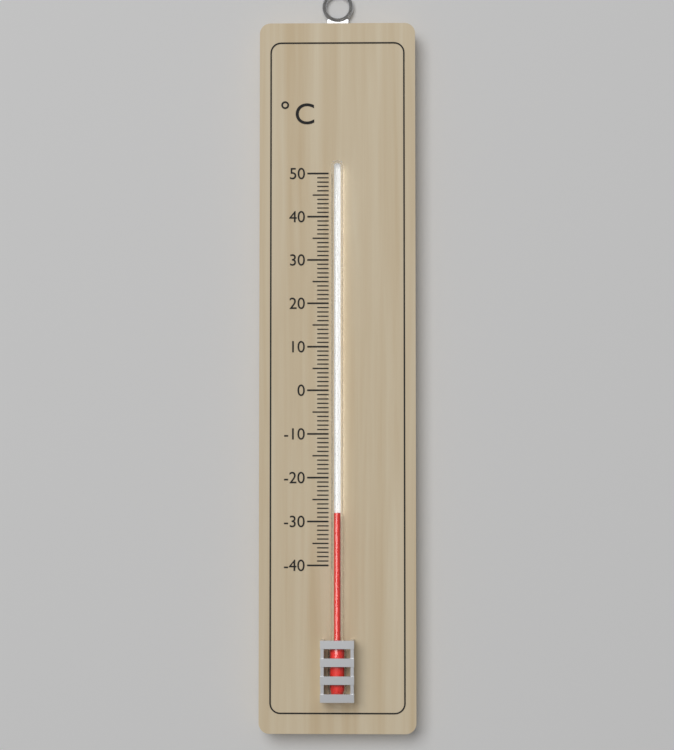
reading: -28 °C
